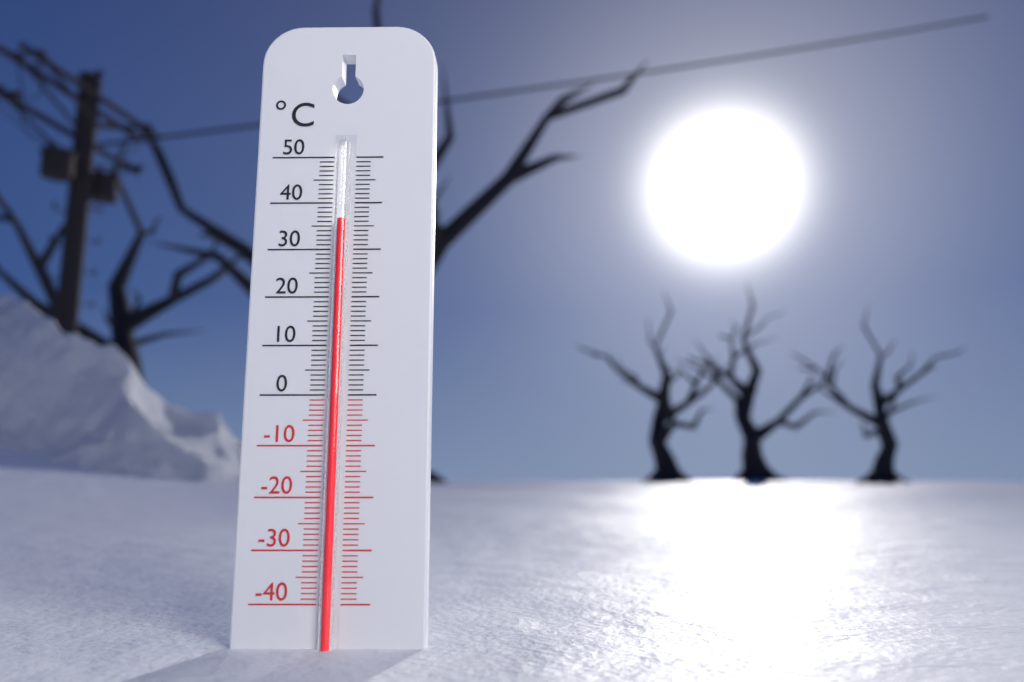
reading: 36 °C
